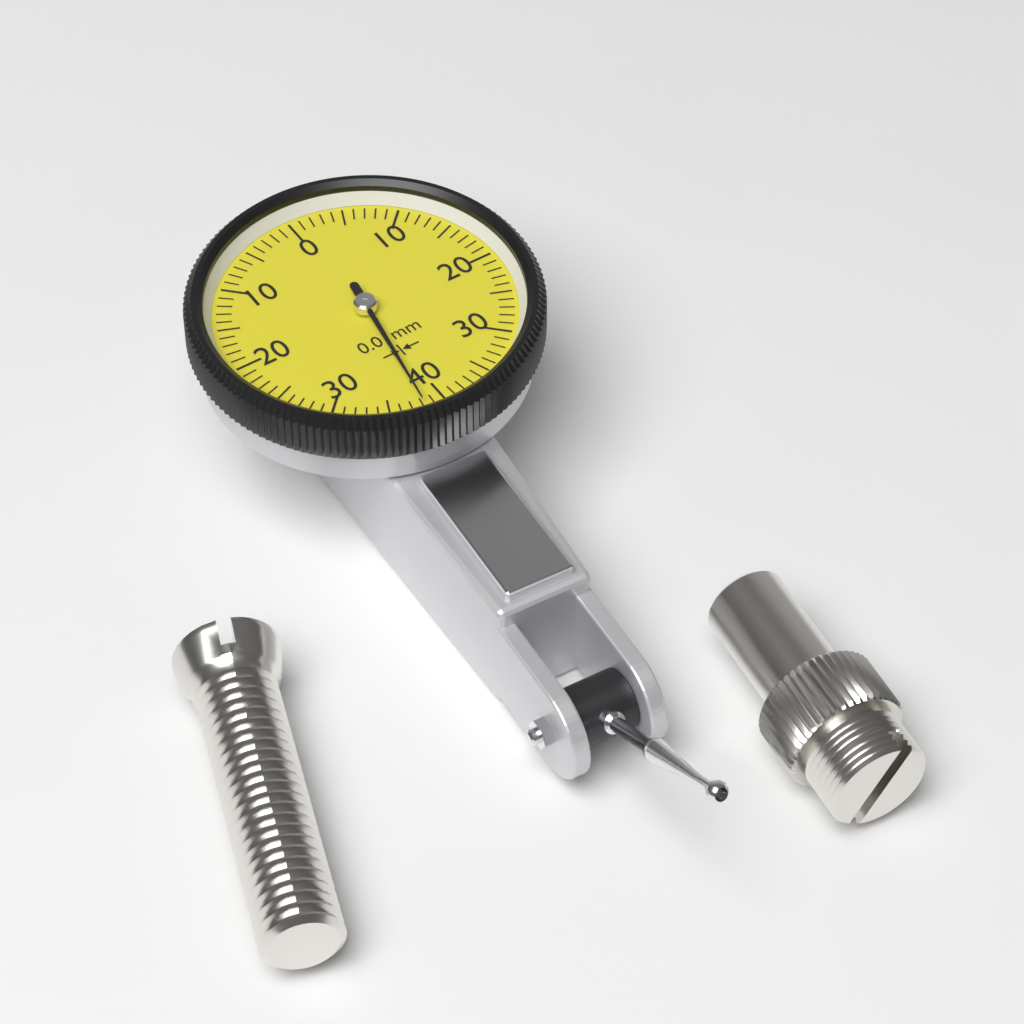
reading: 0.38 mm
